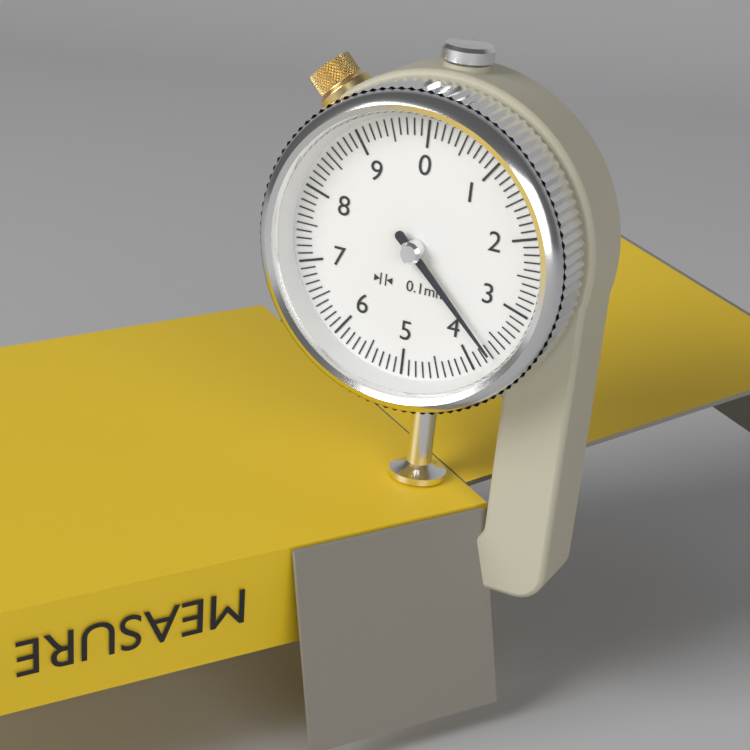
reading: 3.7 mm
